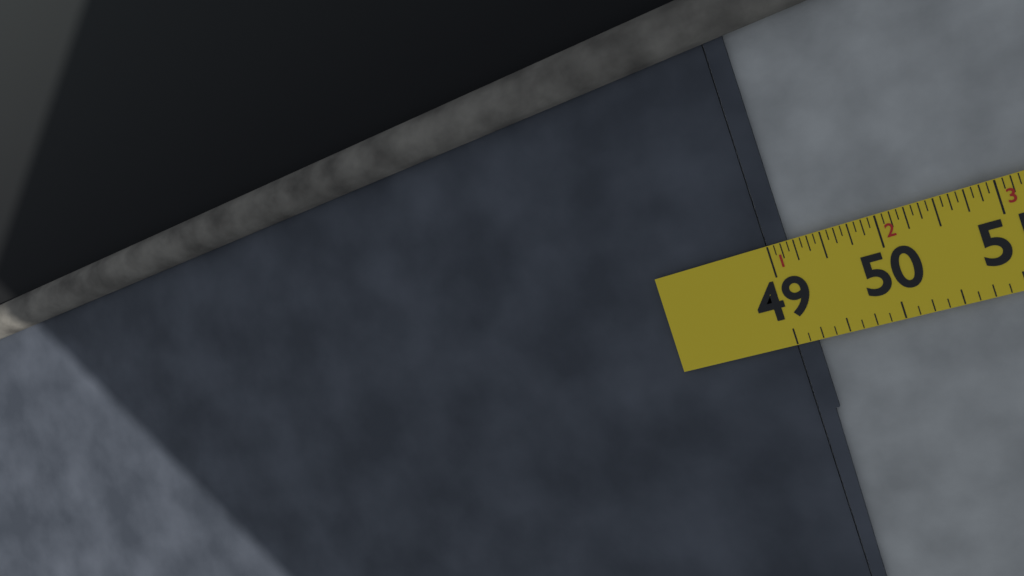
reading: 49.1875 in
